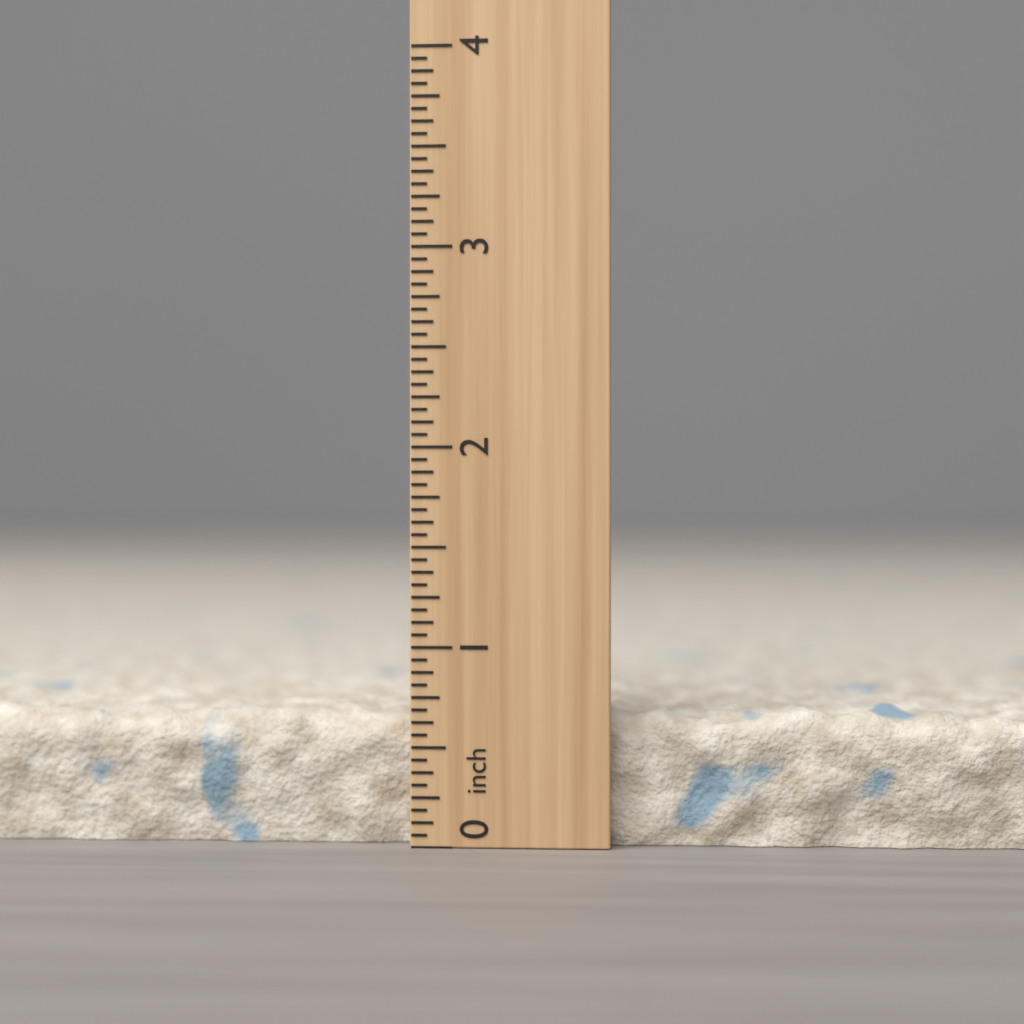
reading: 0.6875 inch
